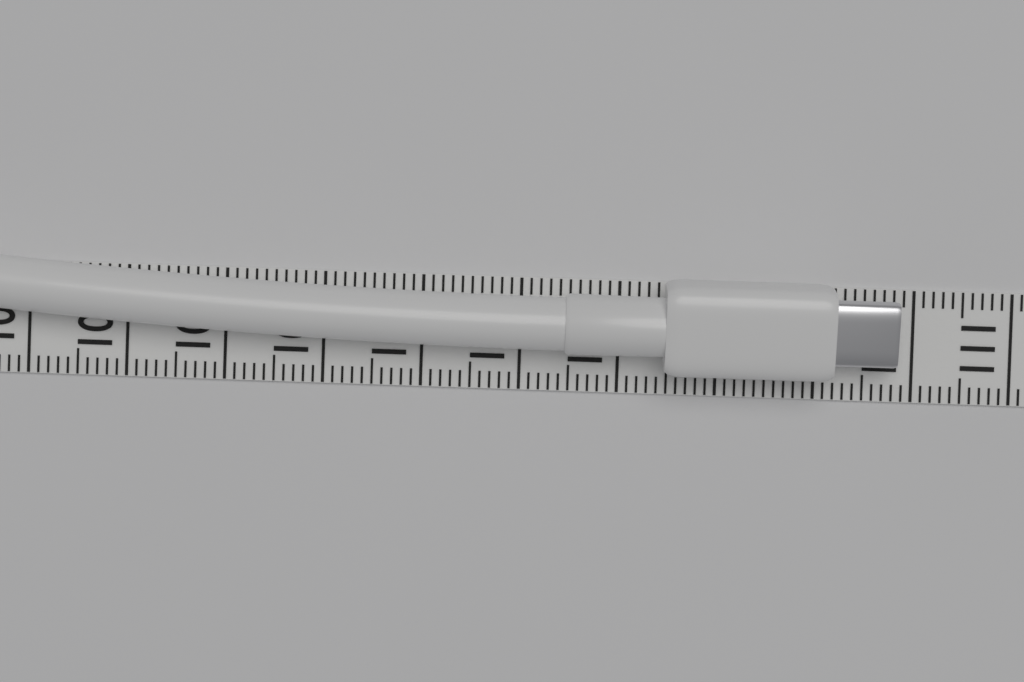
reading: 109.8 (no unit)
